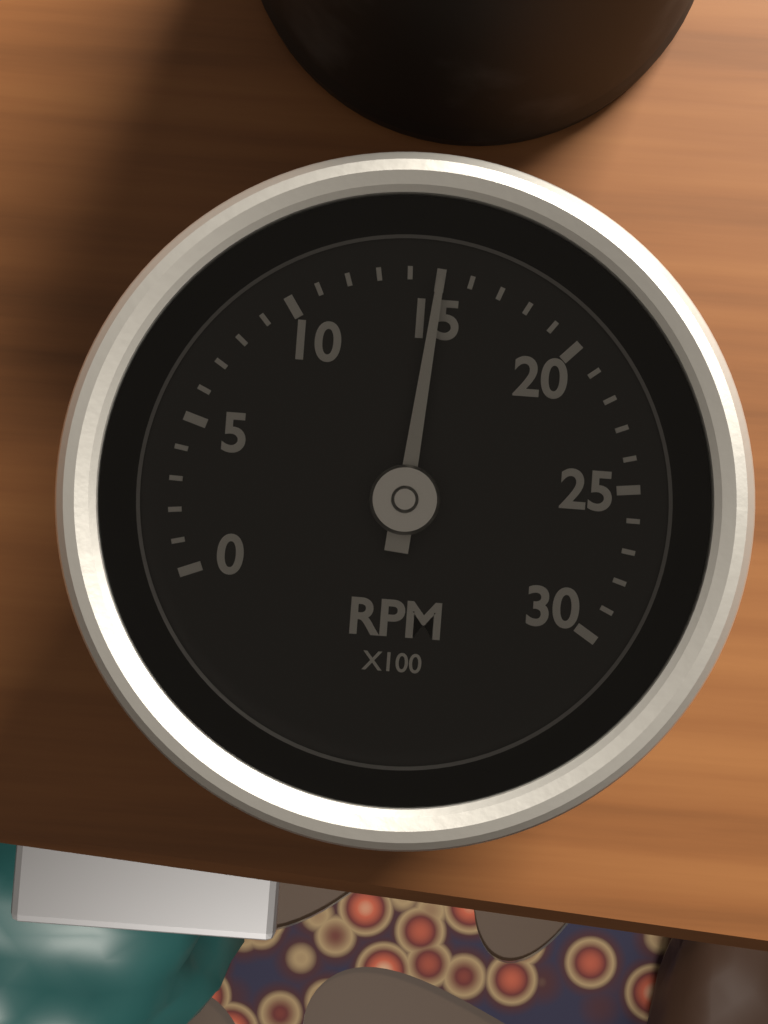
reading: 15 RPM x100
